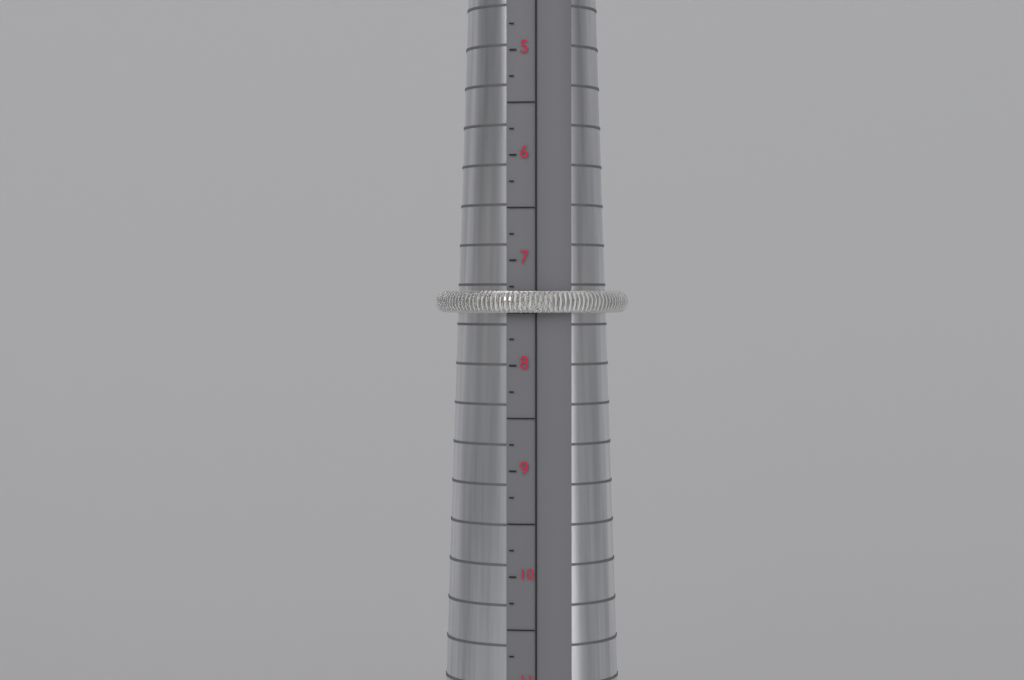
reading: 7.50 (no unit)
